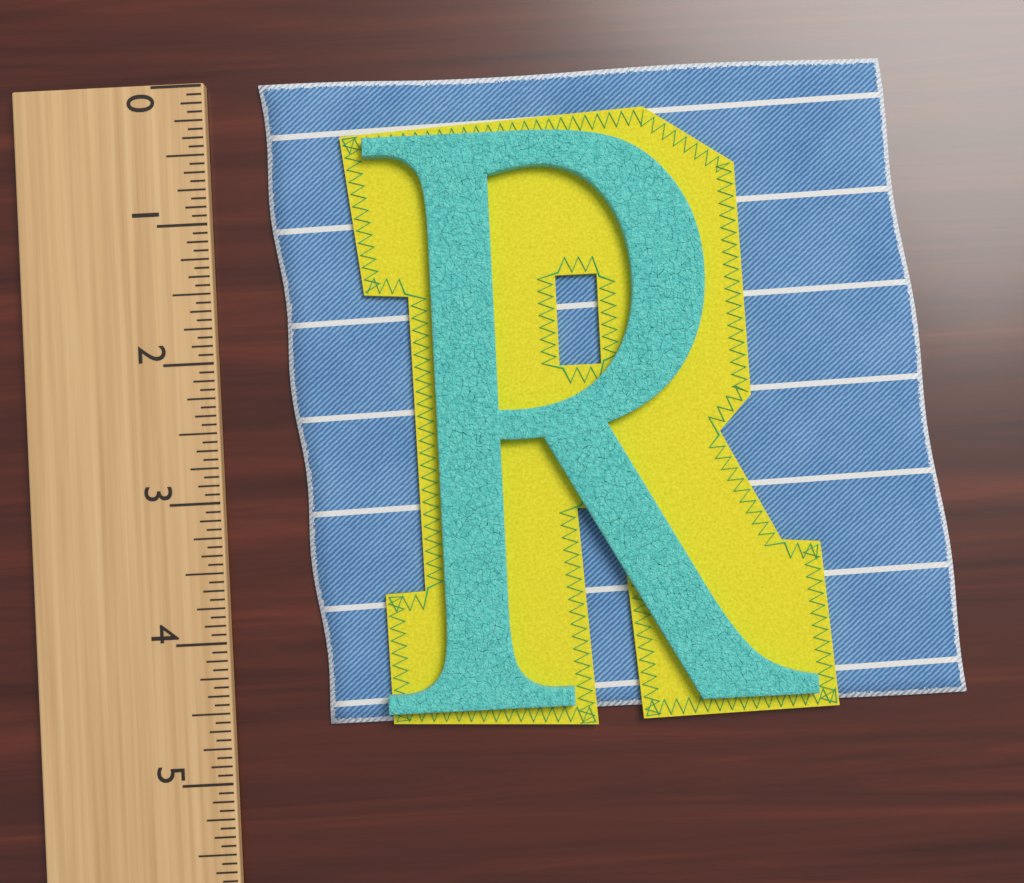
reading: 4.6250 (no unit)
